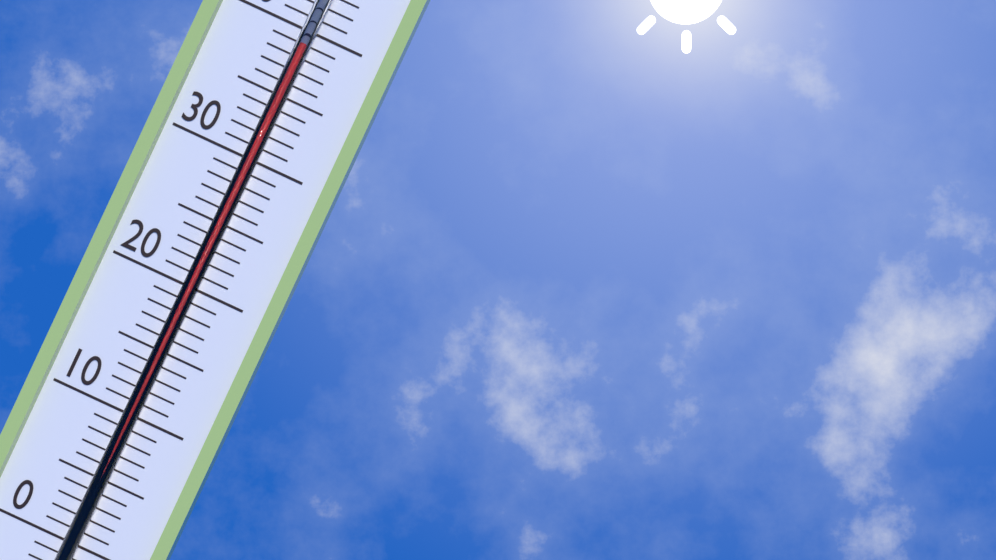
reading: 39 °C
